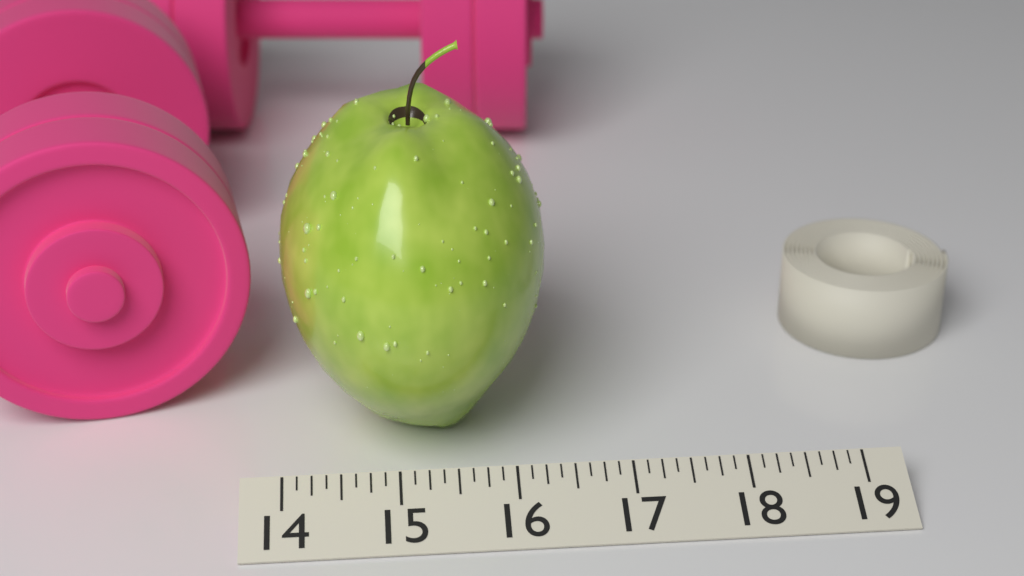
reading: 16.375 (no unit)
